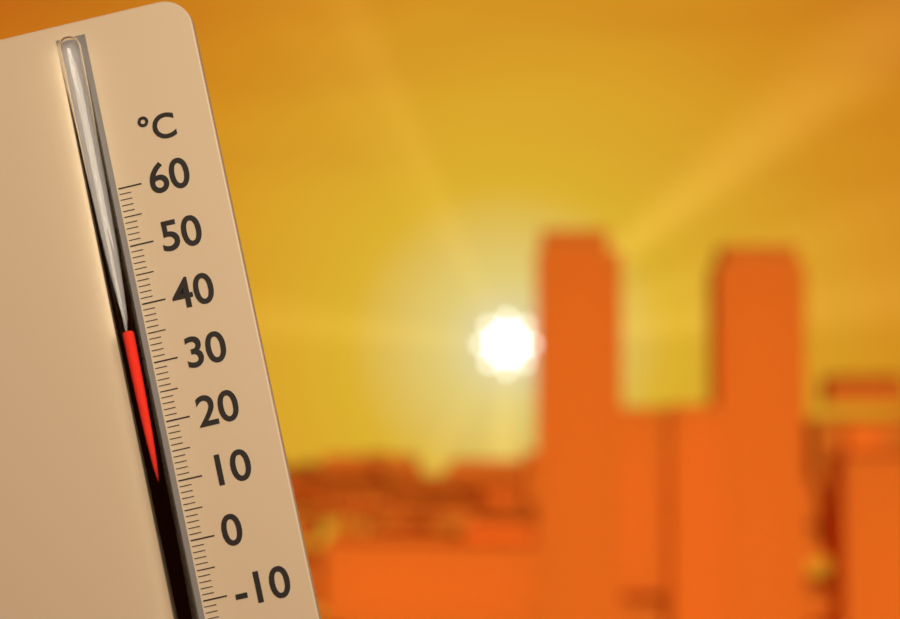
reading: 36 °C
